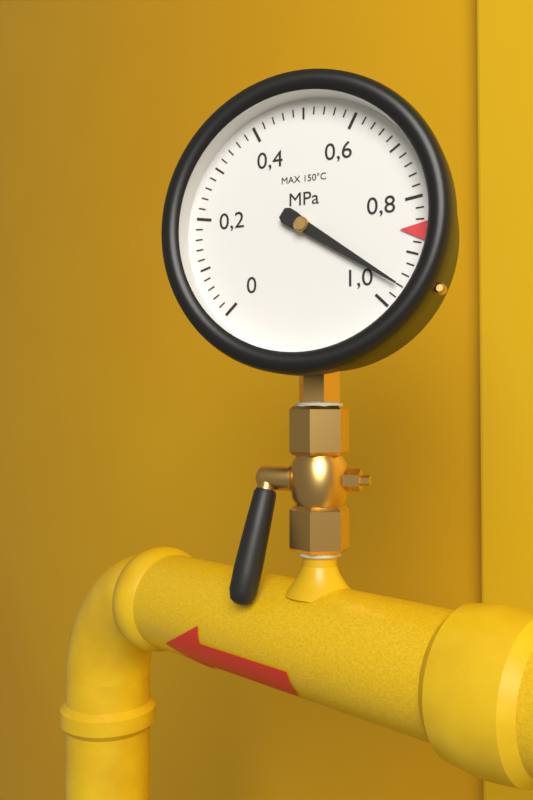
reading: 0.96 MPa
